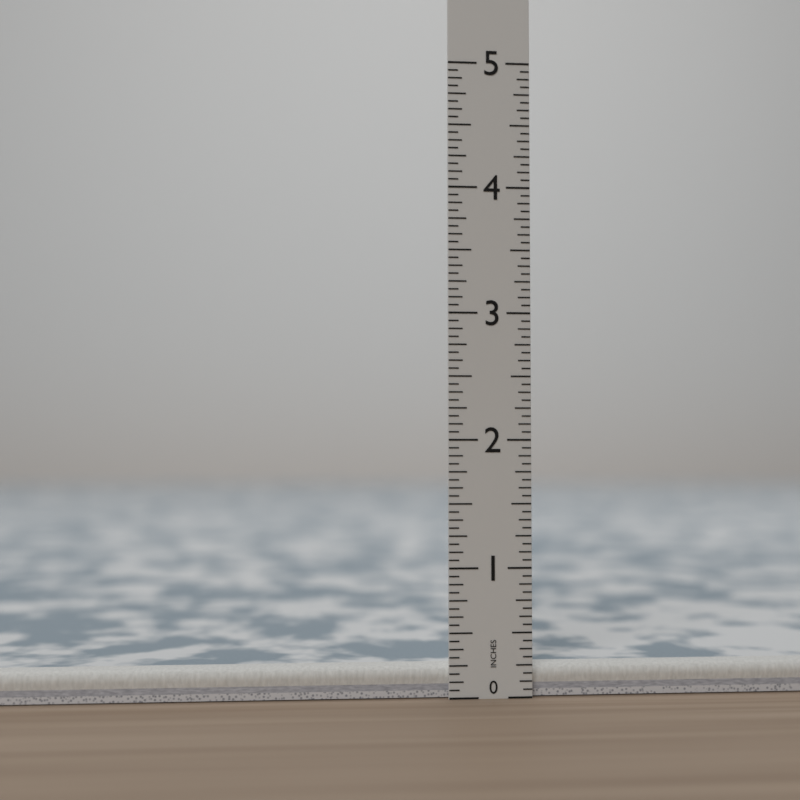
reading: 0.2500 in
